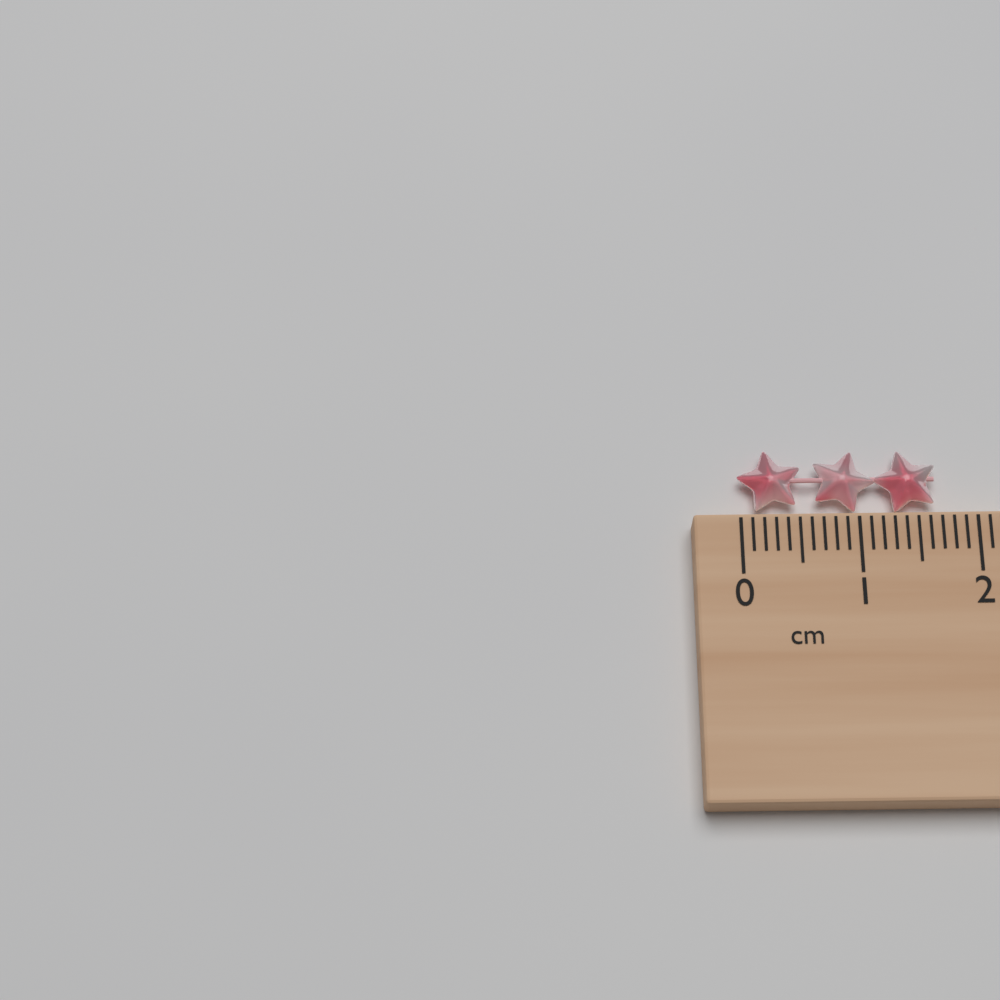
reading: 1.7 cm
